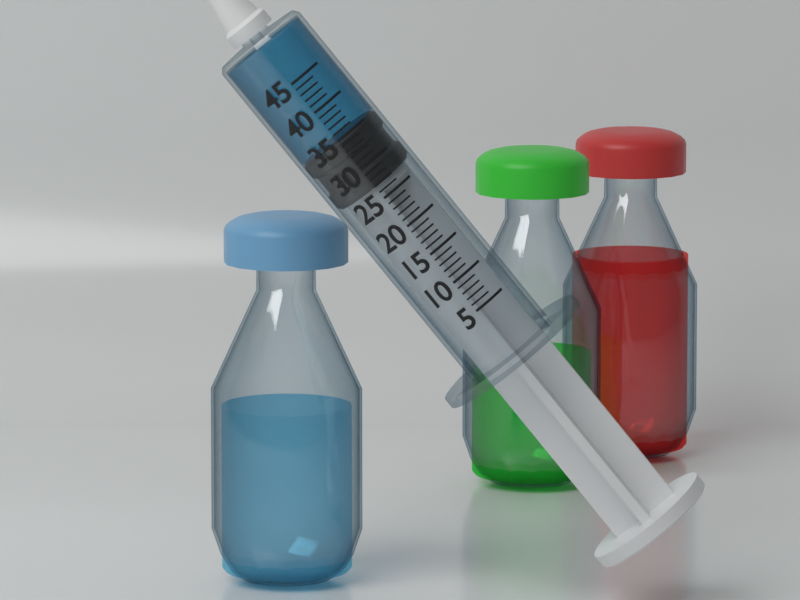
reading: 35 (no unit)
